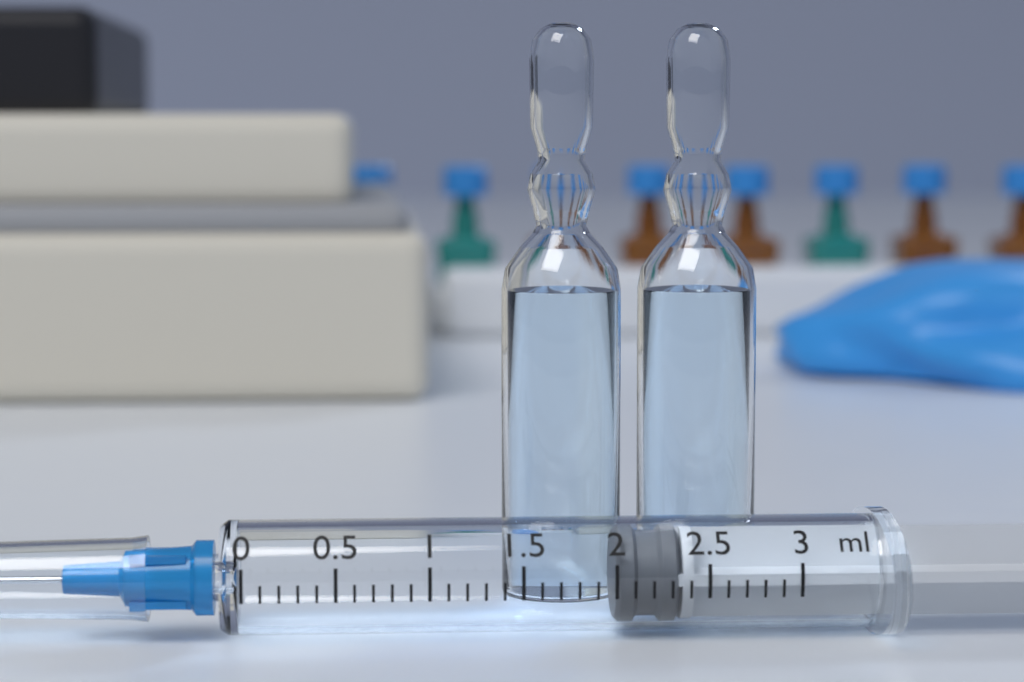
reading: 2.0 ml
